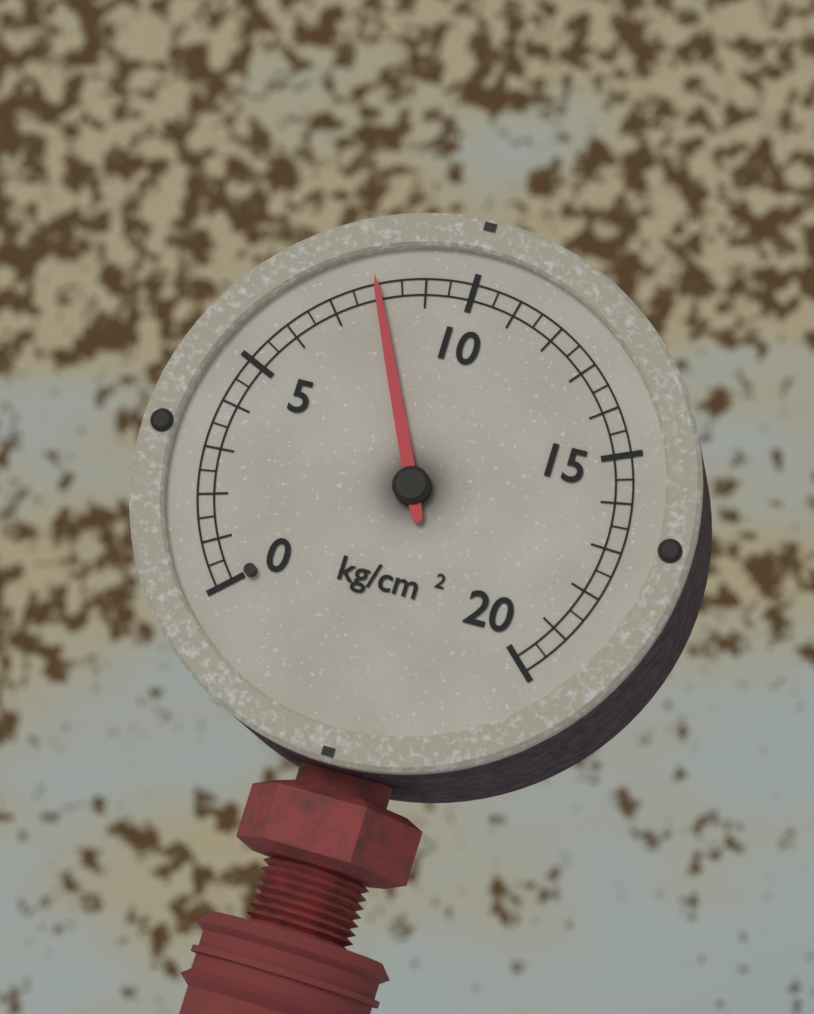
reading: 8.0 kg/cm²
